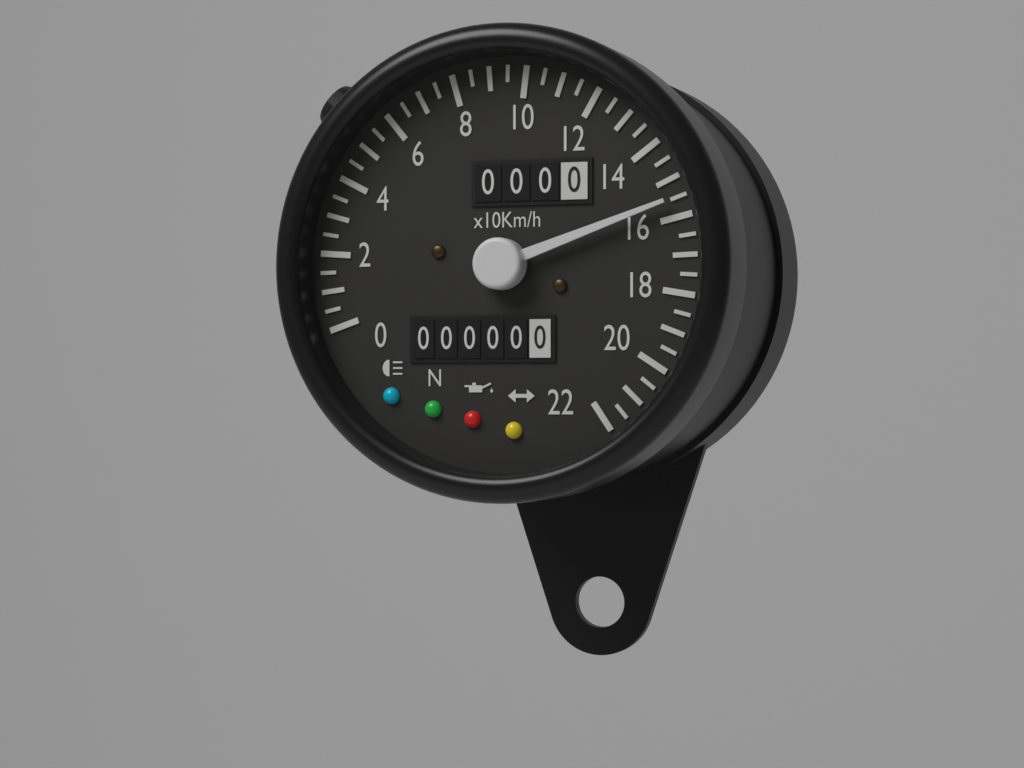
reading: 155 km/h
